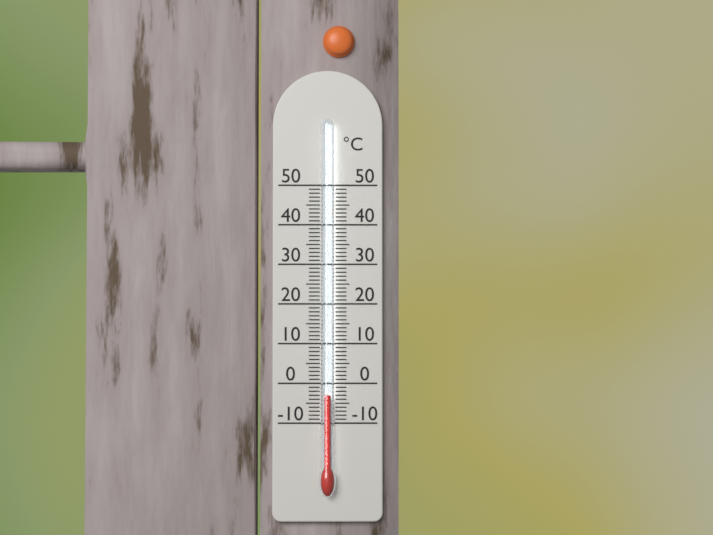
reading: -3 °C
